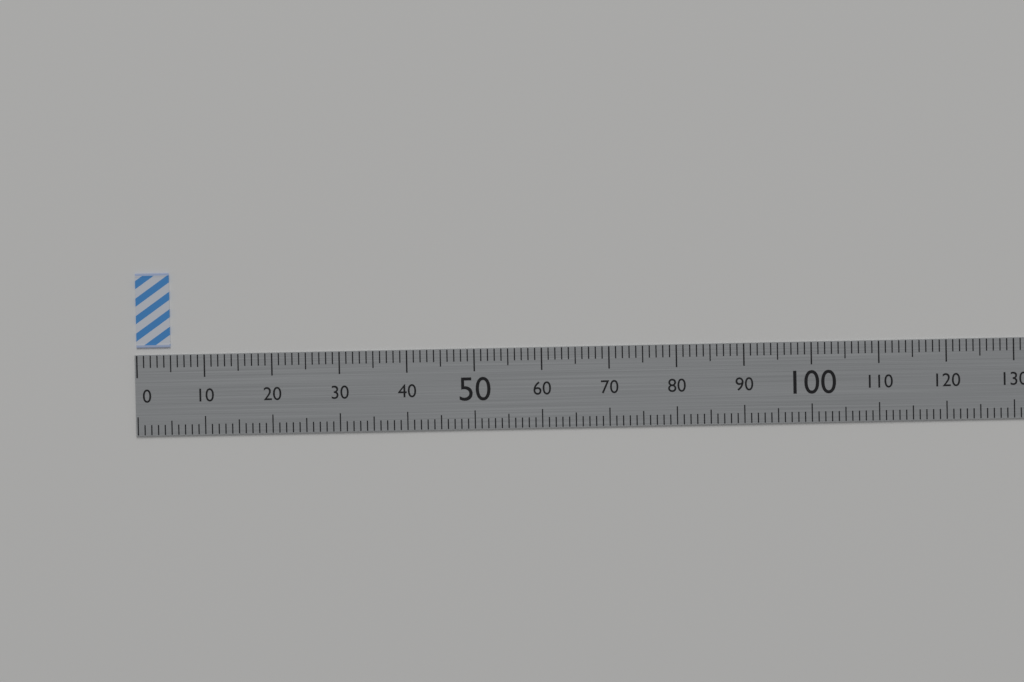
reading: 5 (no unit)
